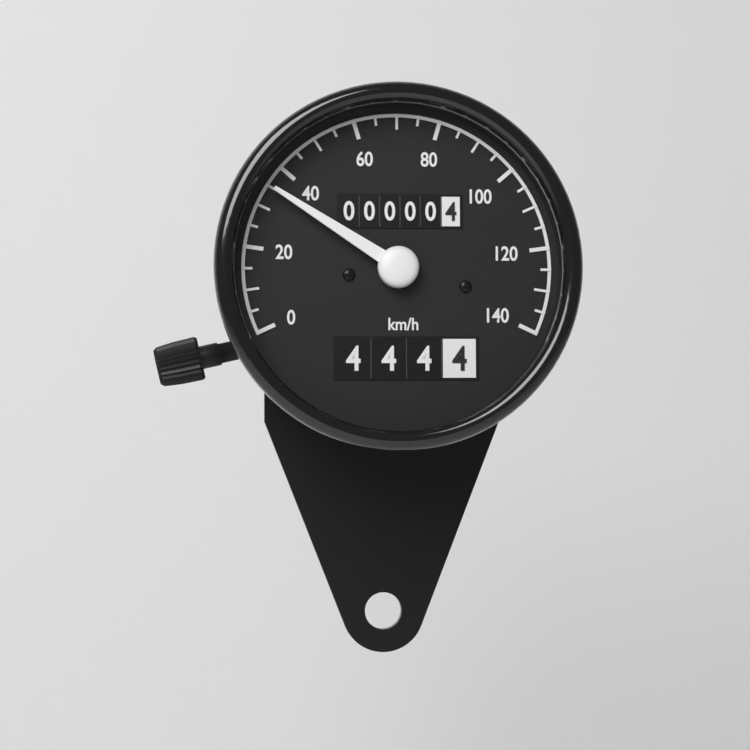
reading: 35 km/h
